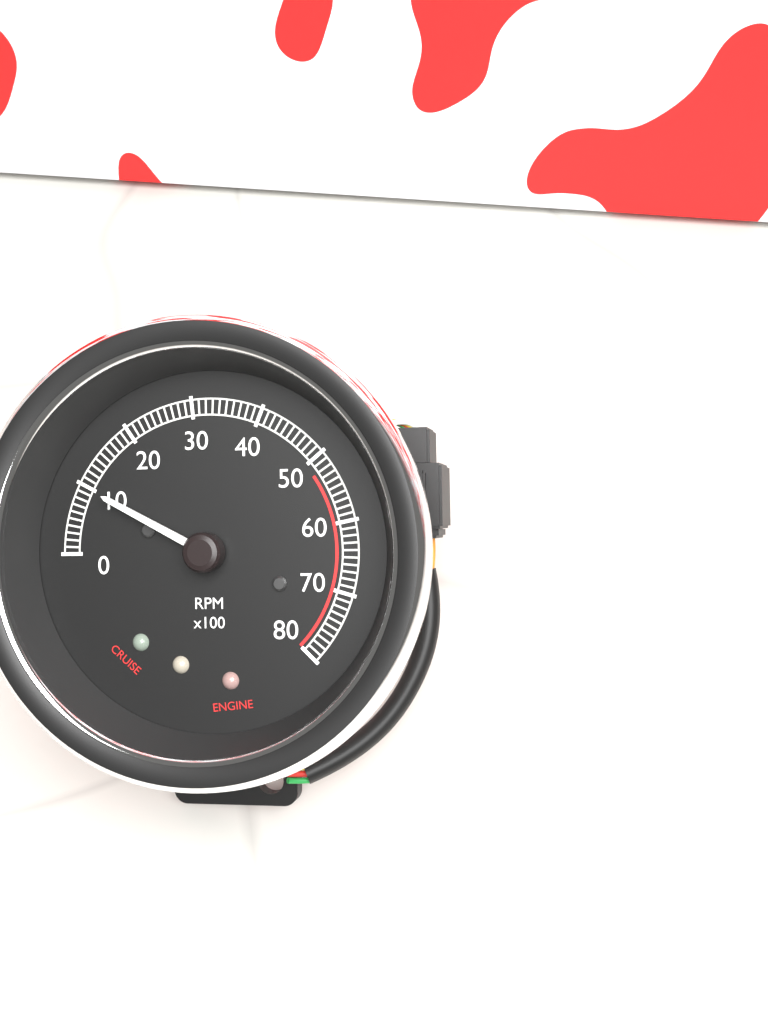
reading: 1000 RPM
